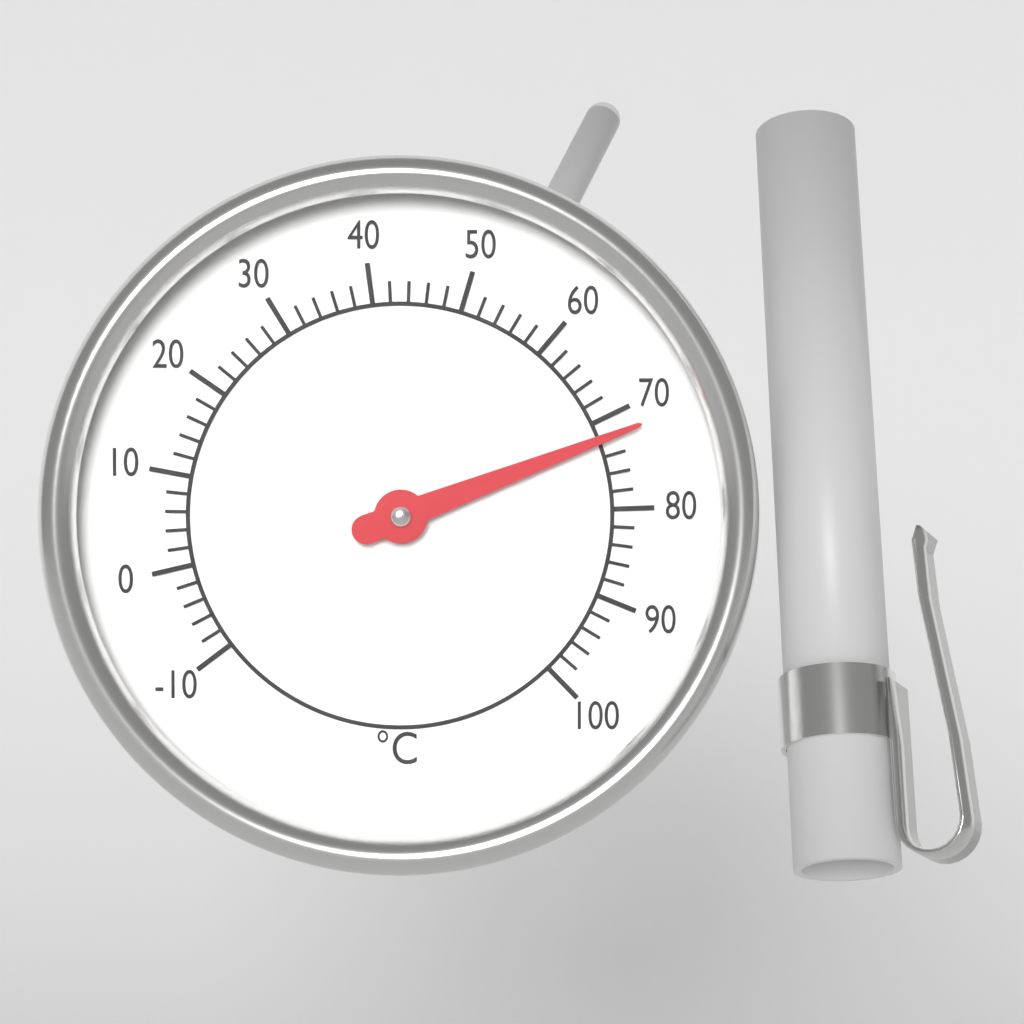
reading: 72 °C
